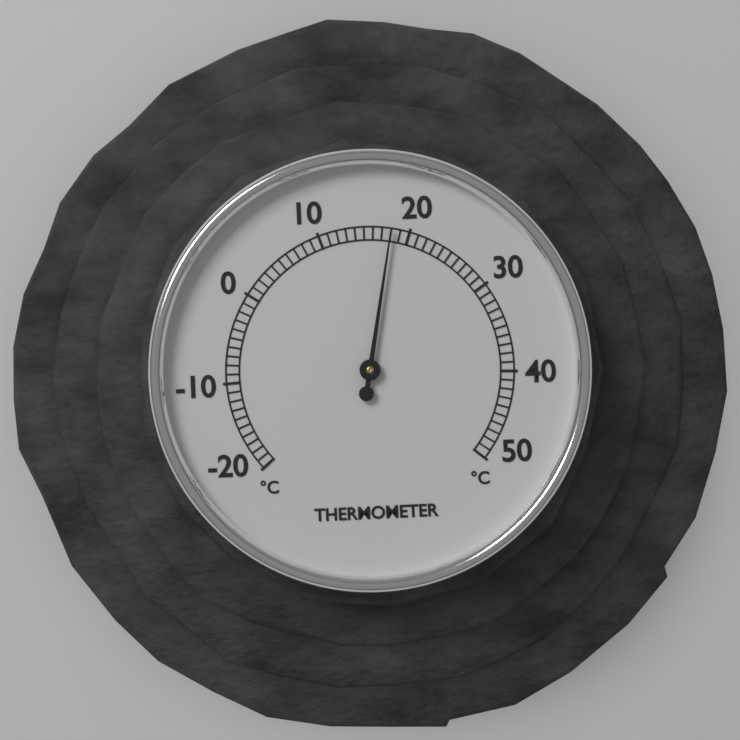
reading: 18 °C
